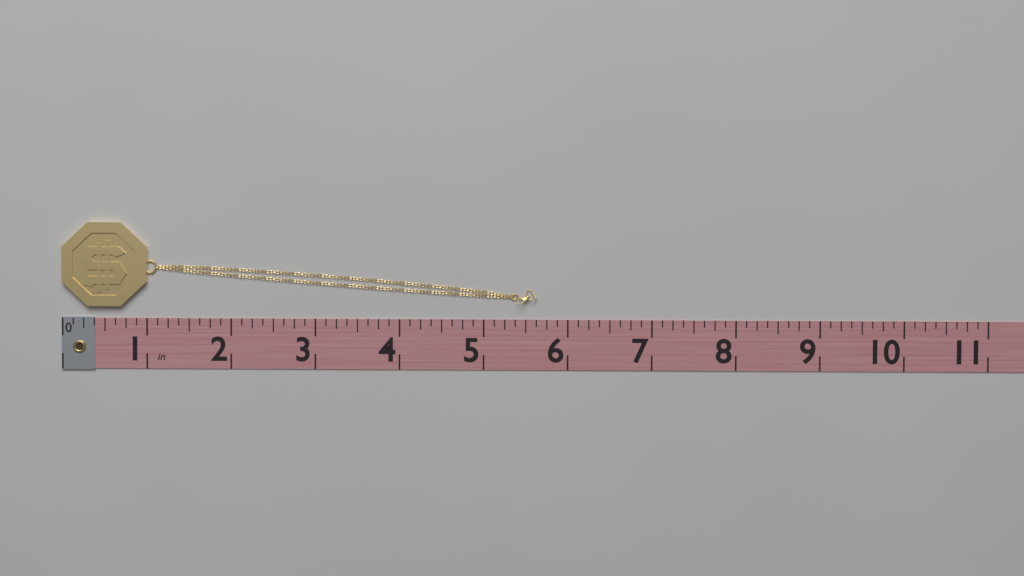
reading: 5.625 in
